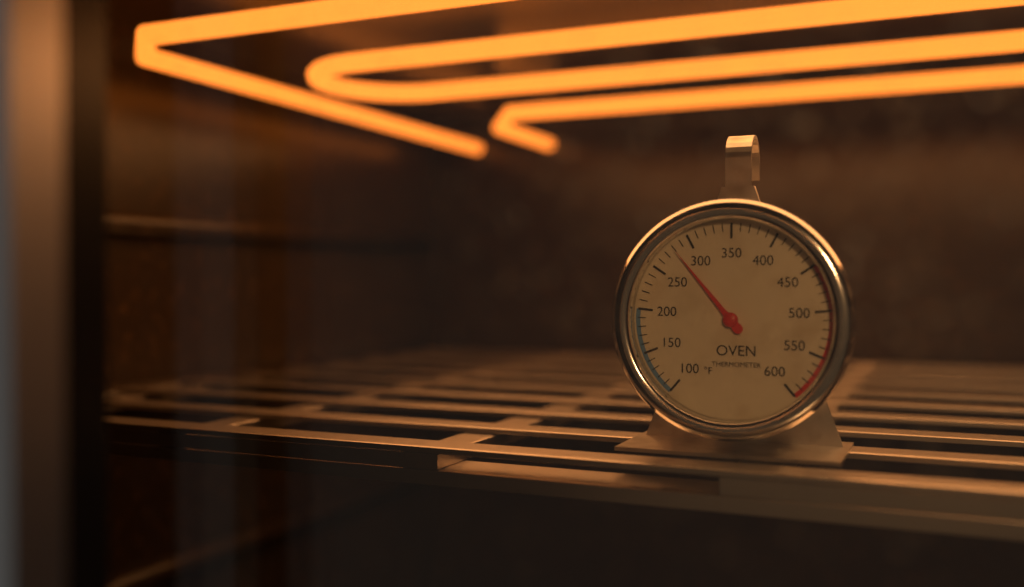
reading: 280 °F
